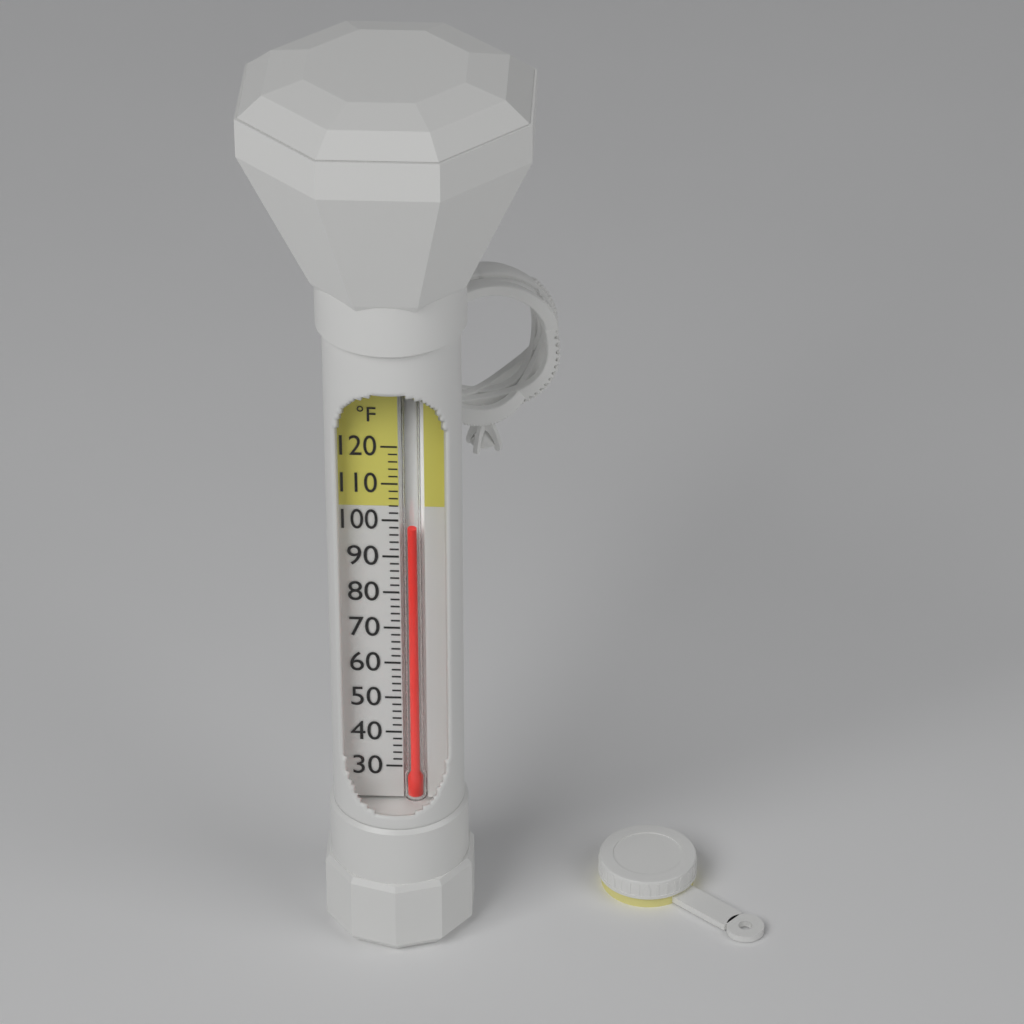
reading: 98 °F
